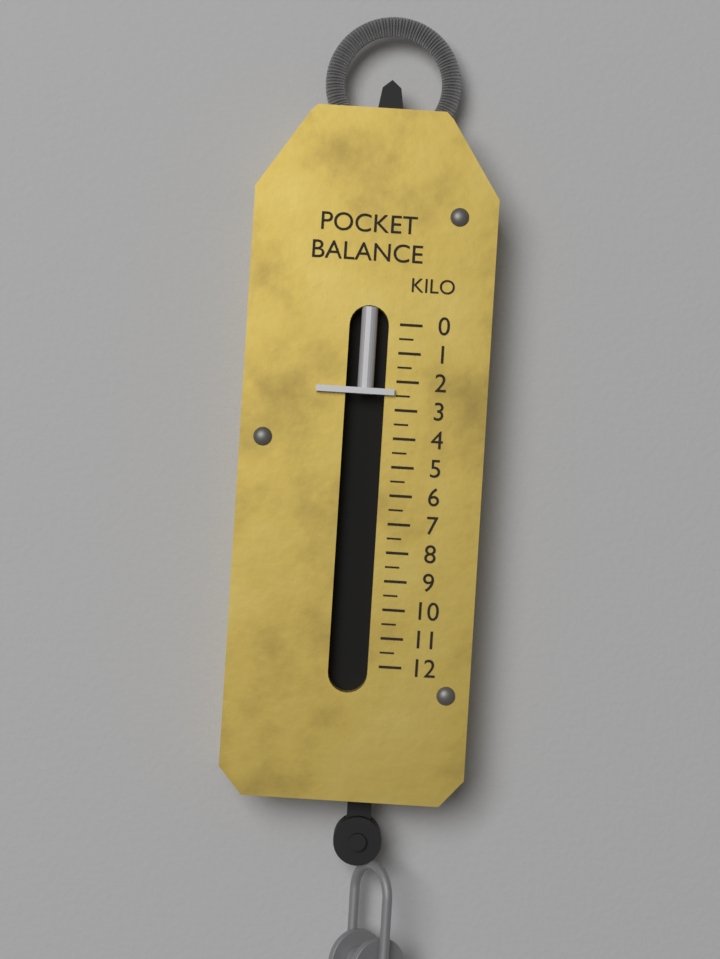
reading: 2.5 kg
